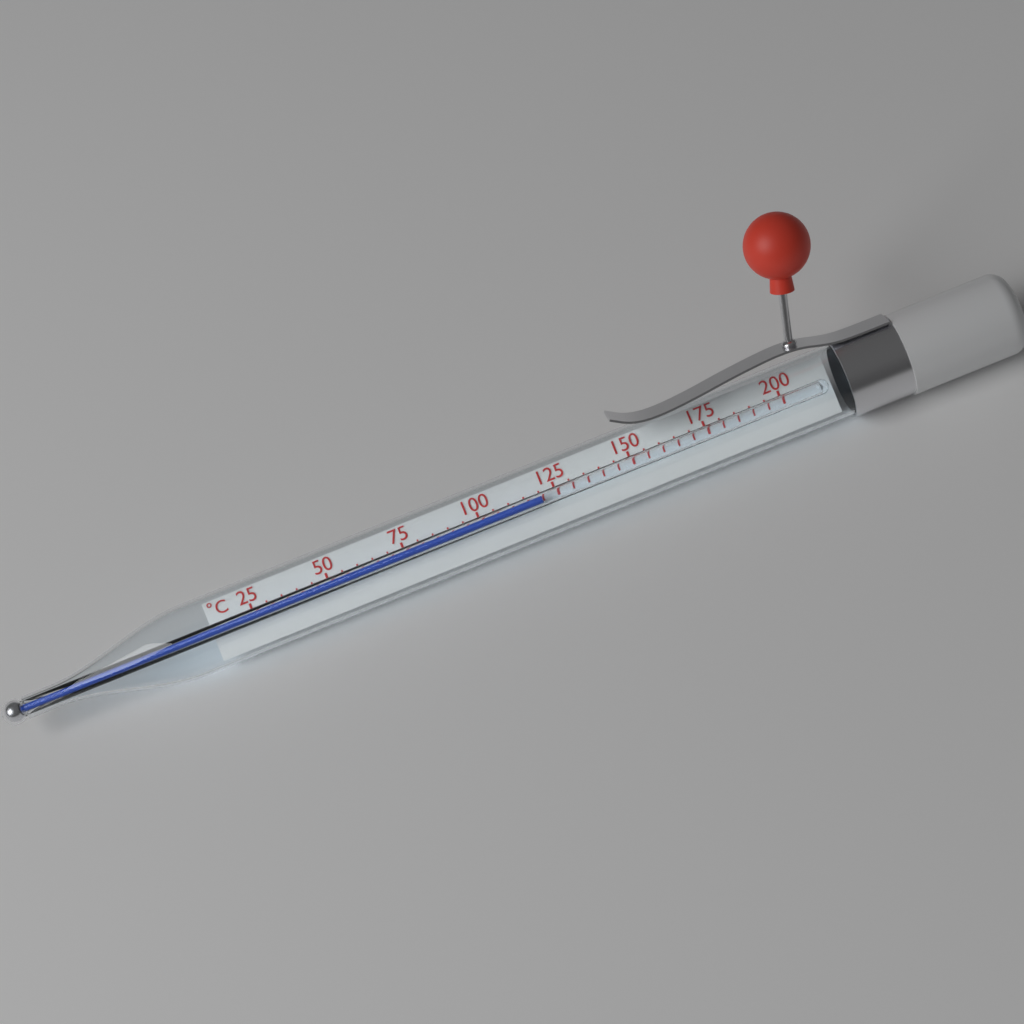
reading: 120 °C
